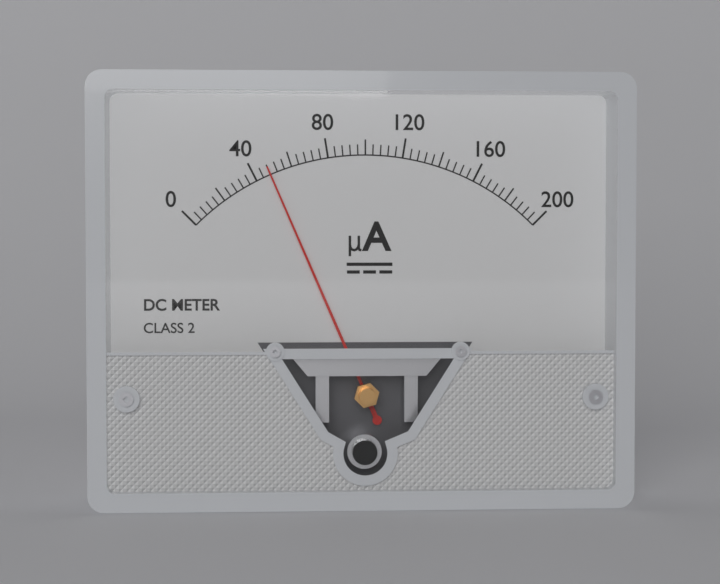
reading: 48 µA
